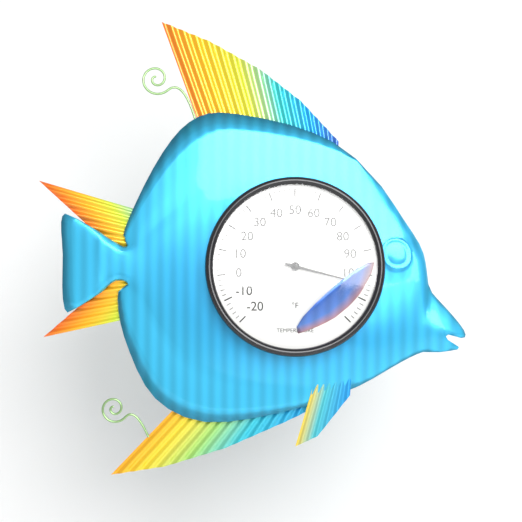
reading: 104 °F
